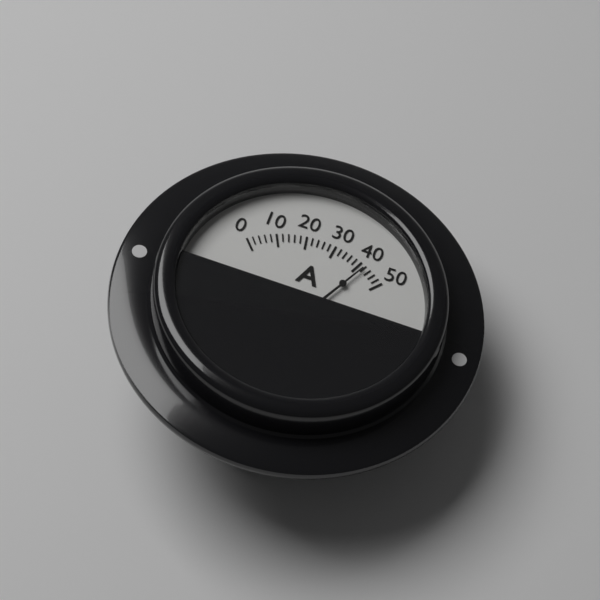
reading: 42 A
